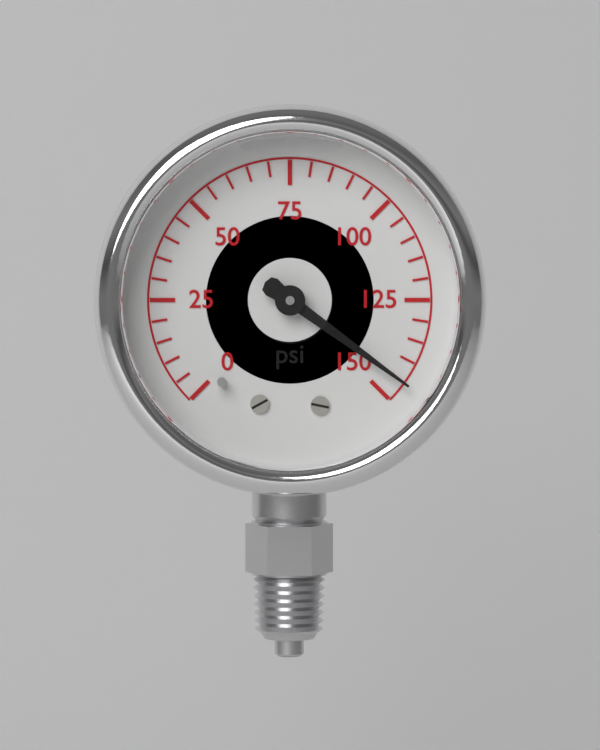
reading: 145 psi
